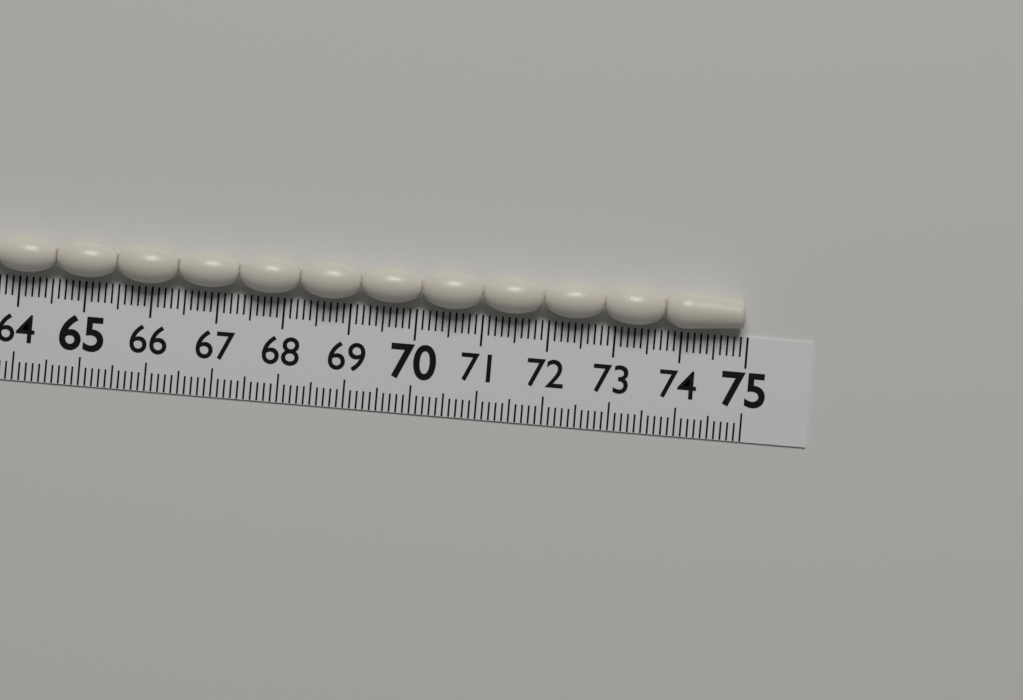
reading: 74.9 (no unit)
